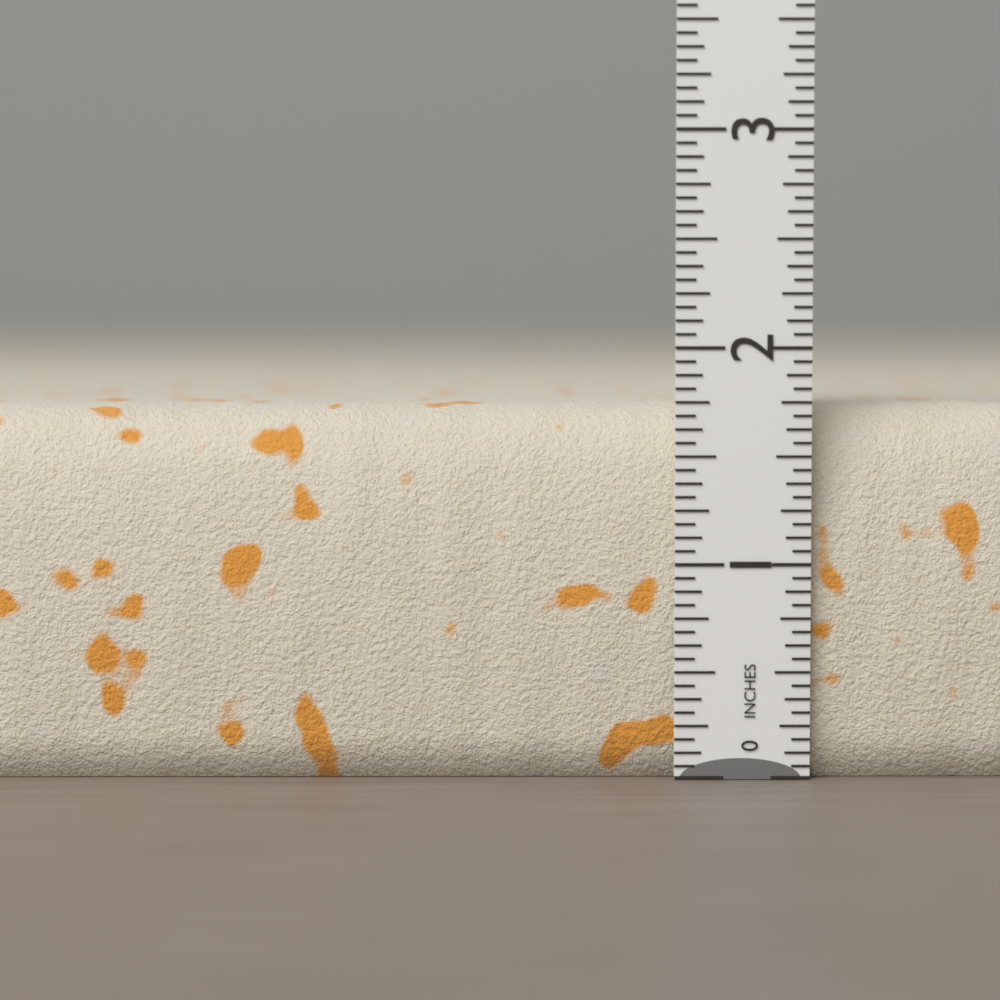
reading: 1.7500 in
